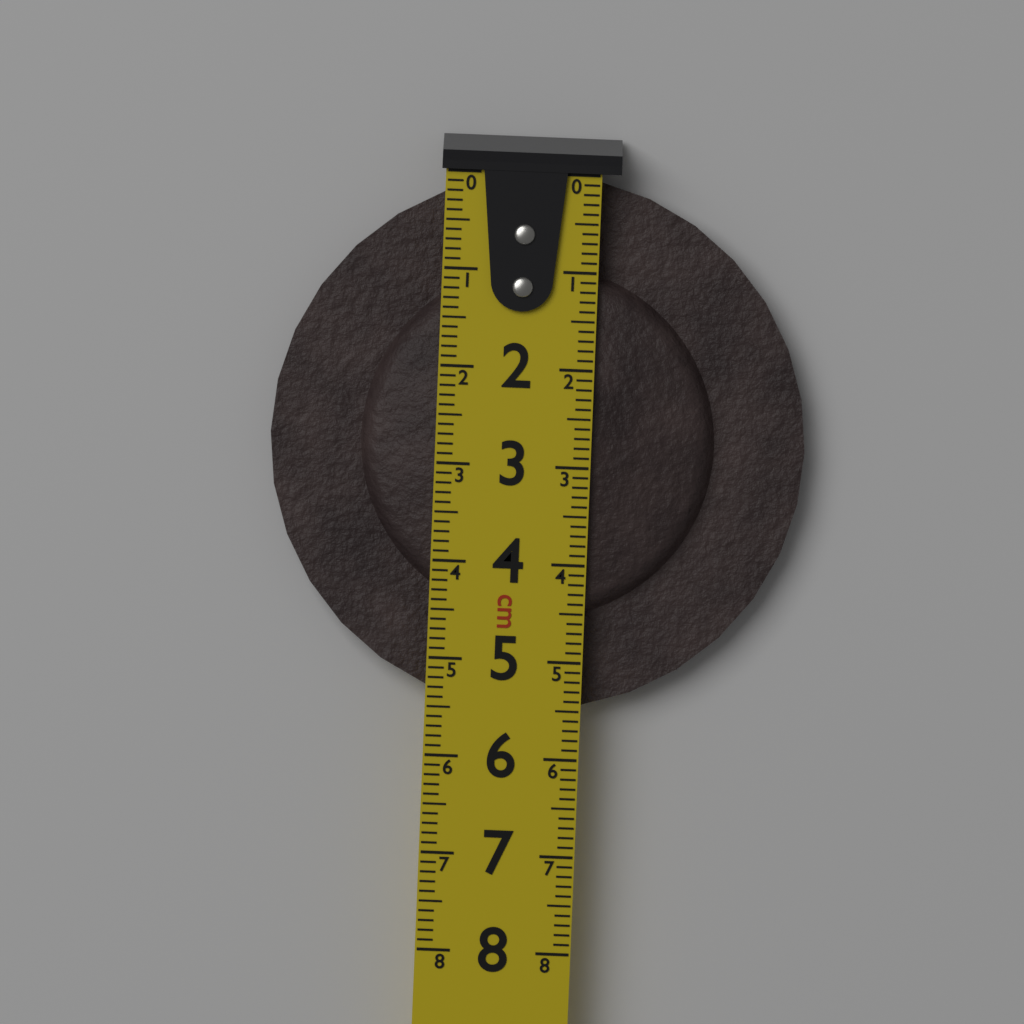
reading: 5.5 cm
